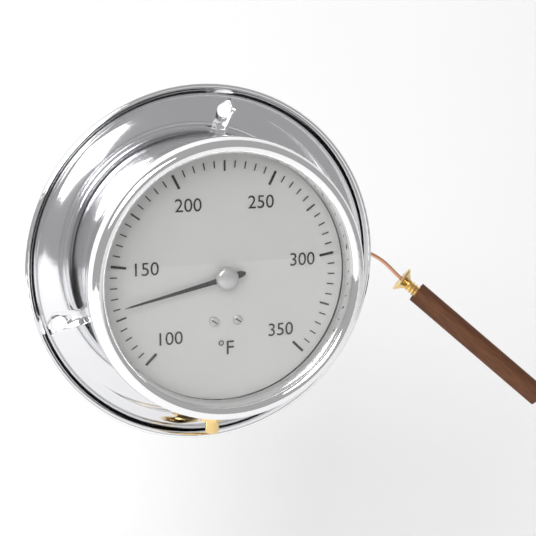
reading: 130 °F
